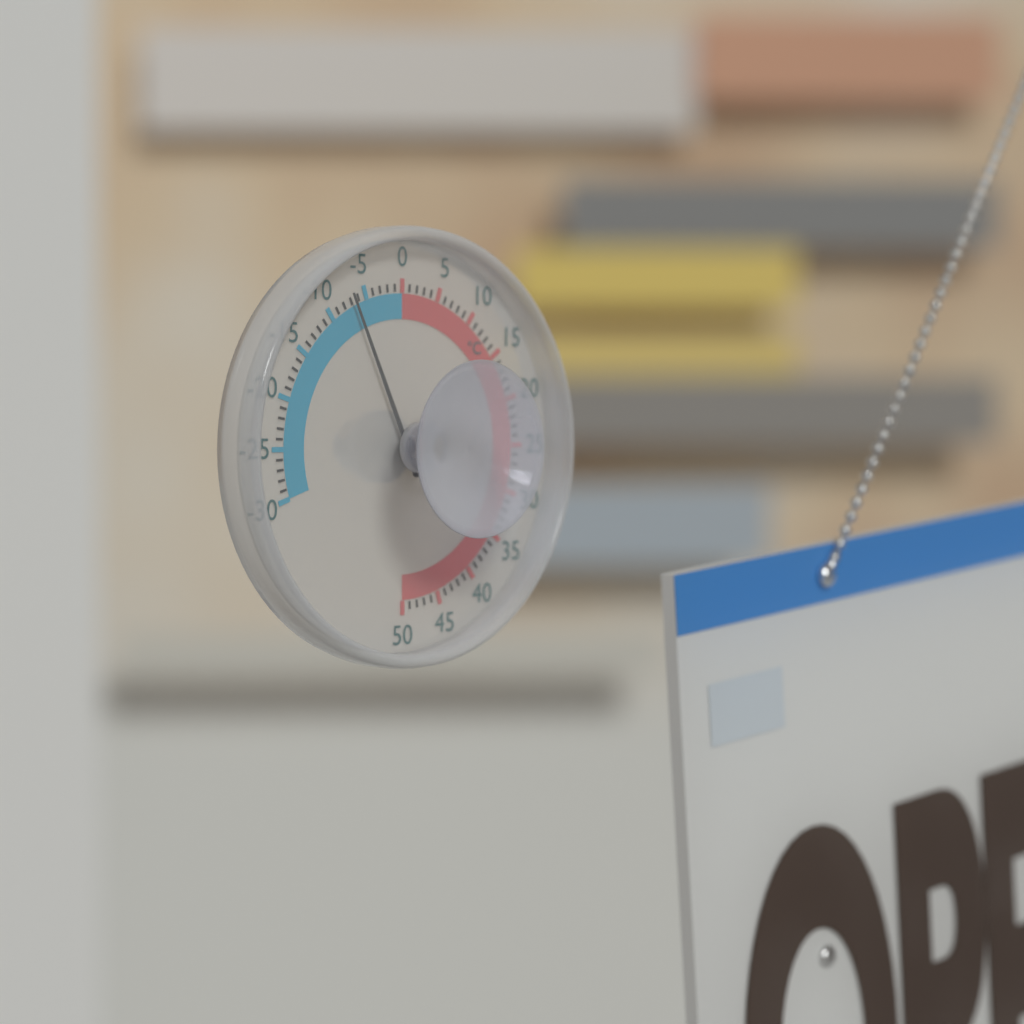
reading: -7 °C
